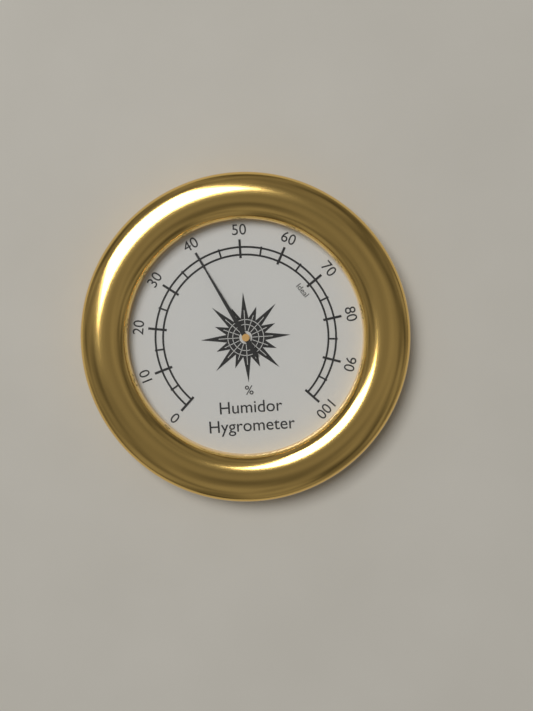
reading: 40 %
